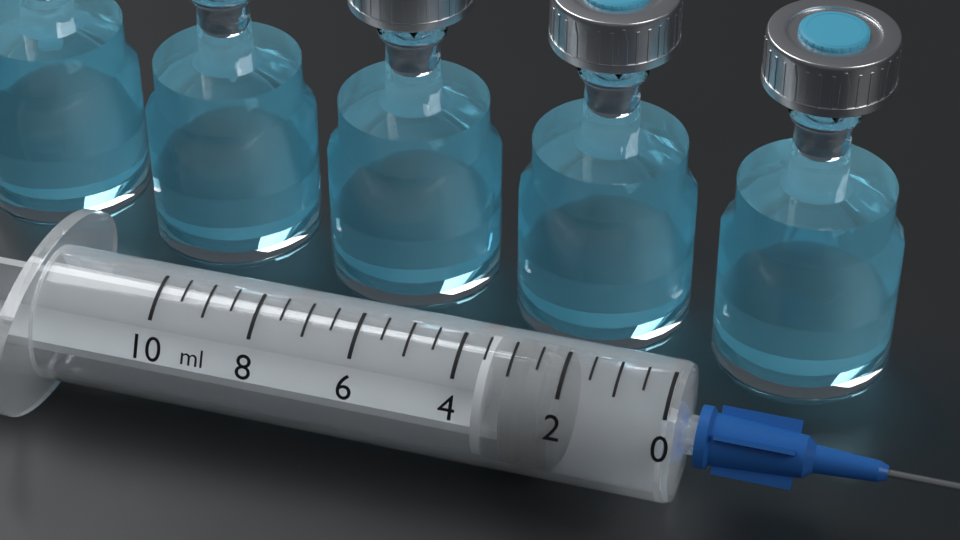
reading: 2.0 ml
